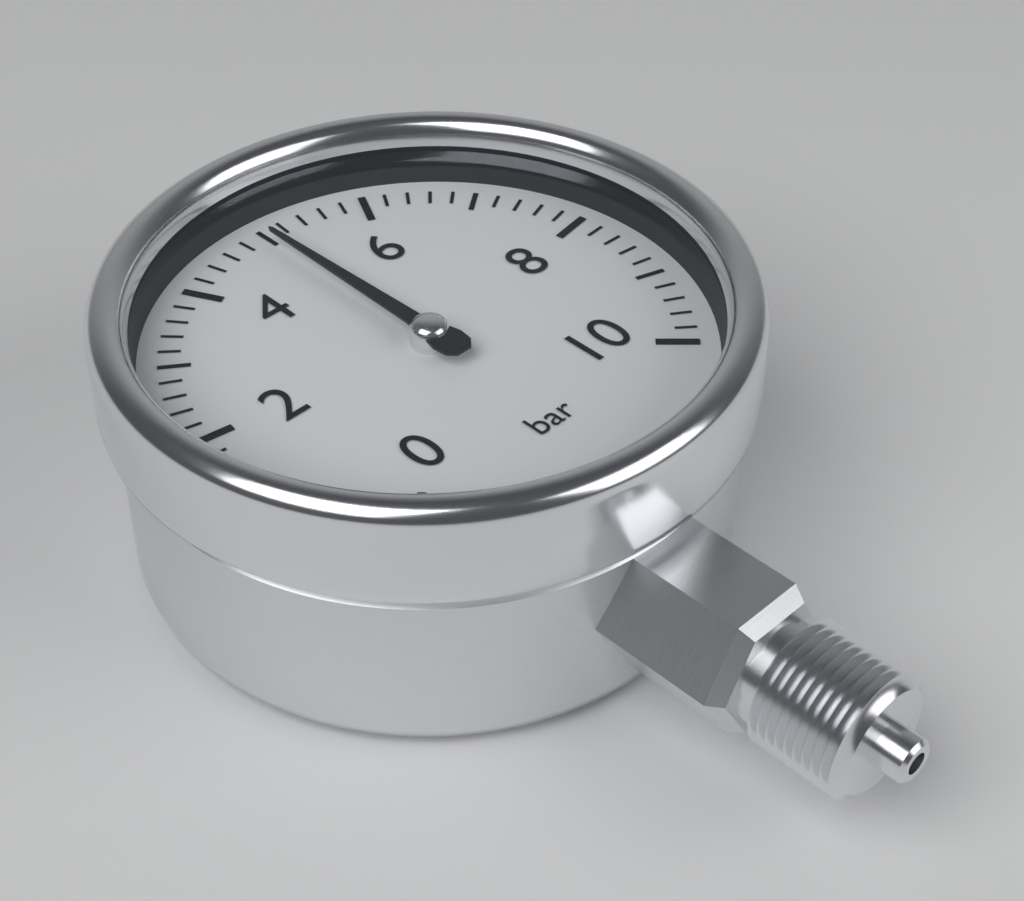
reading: 5.0 bar
